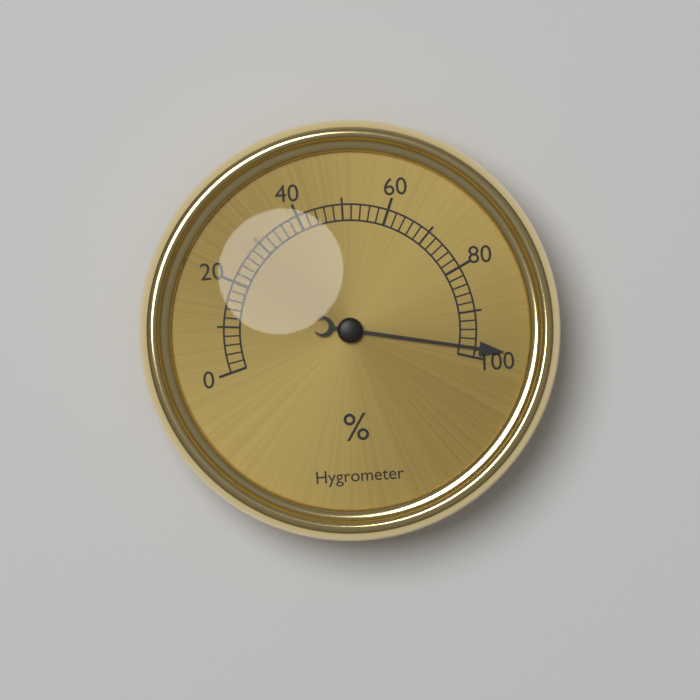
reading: 98 %
